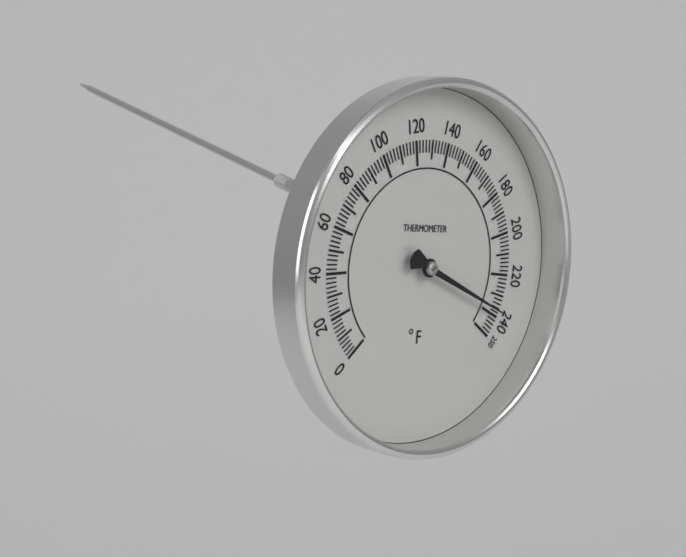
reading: 238 °F
